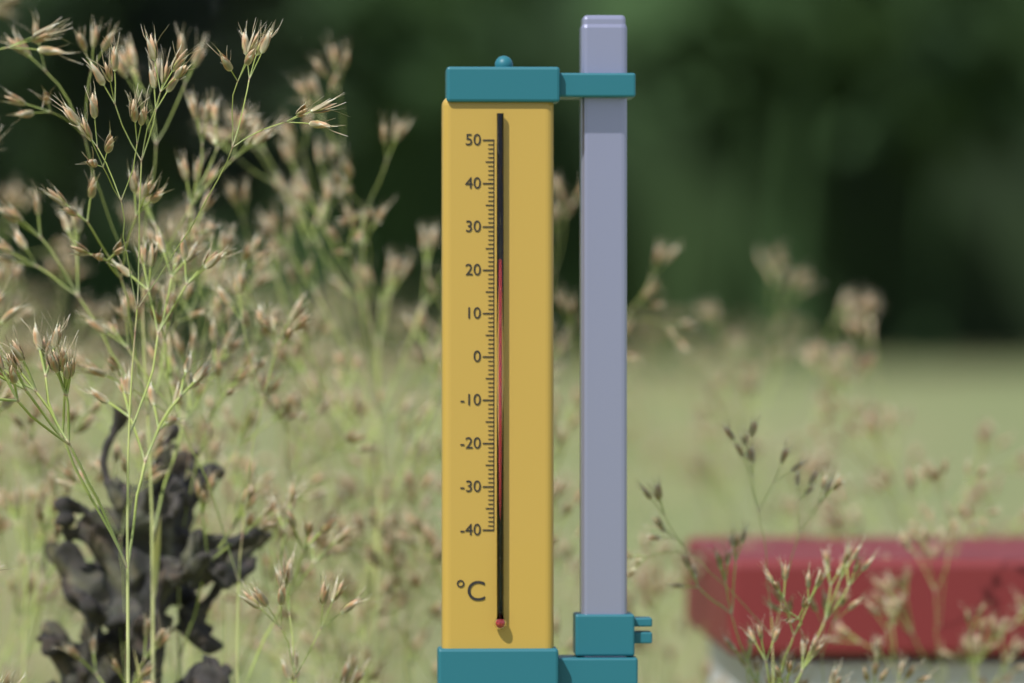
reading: 22 °C
